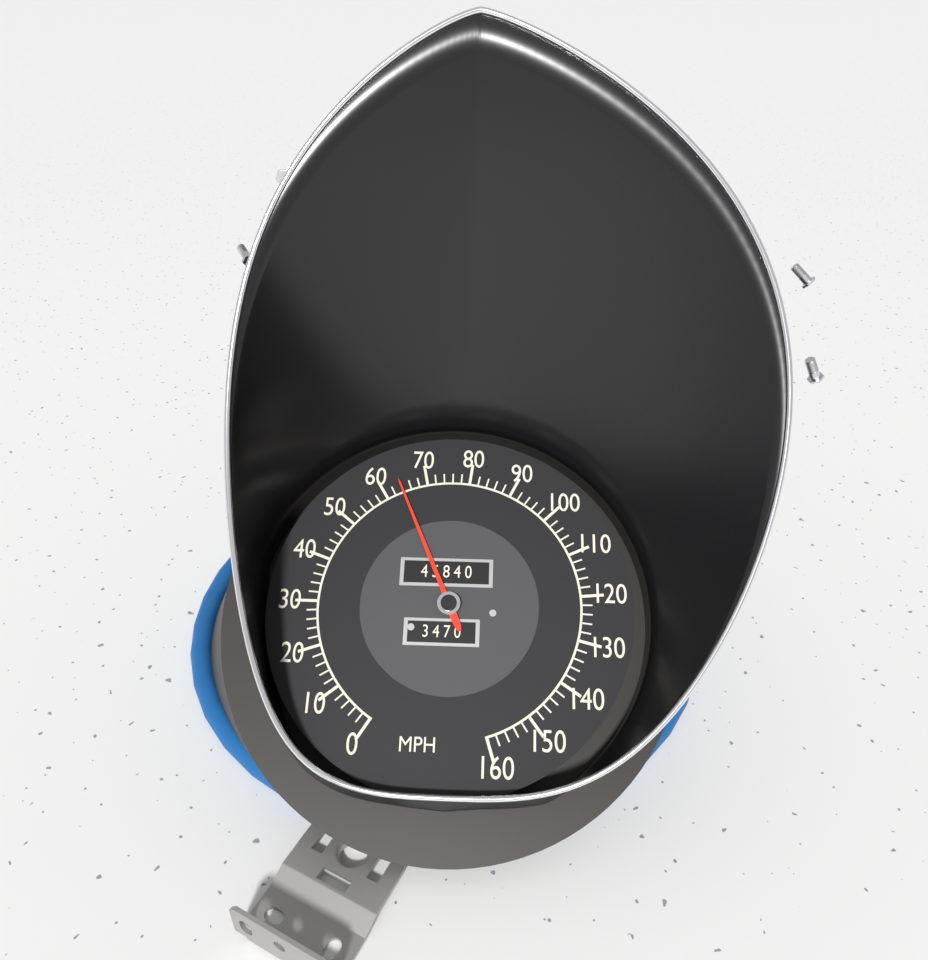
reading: 64 MPH
